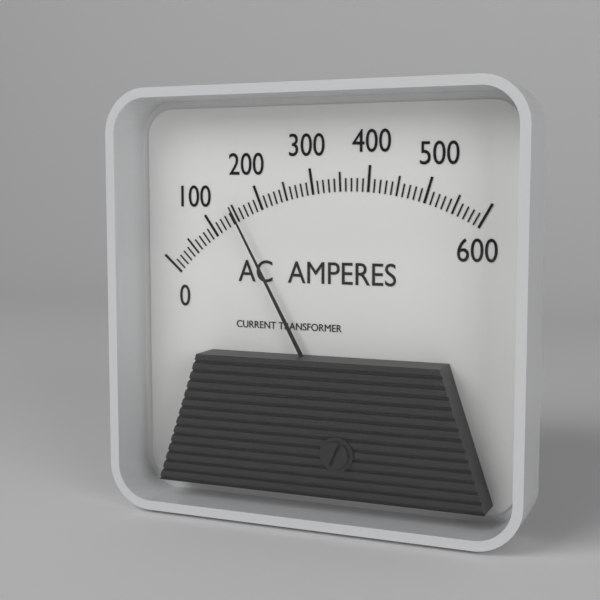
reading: 150 A
